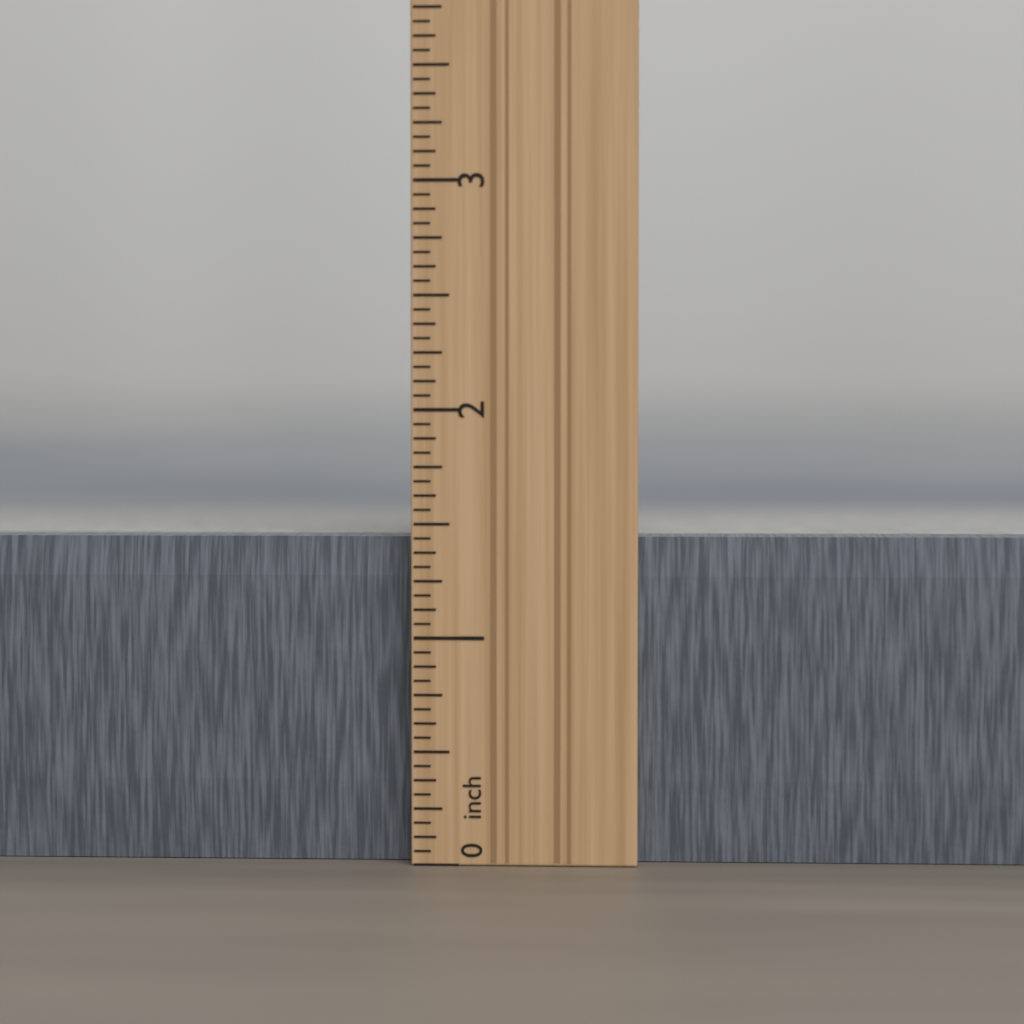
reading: 1.4375 in
